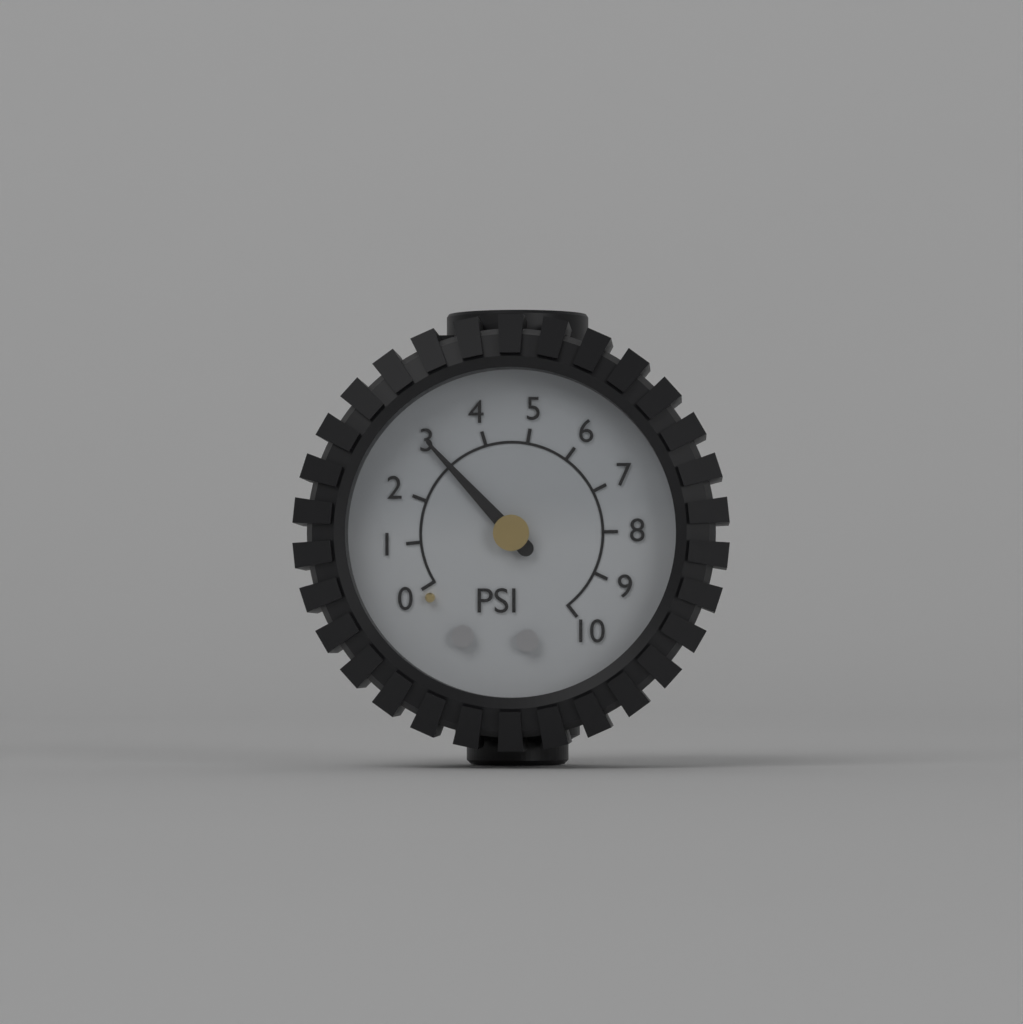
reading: 3 psi
